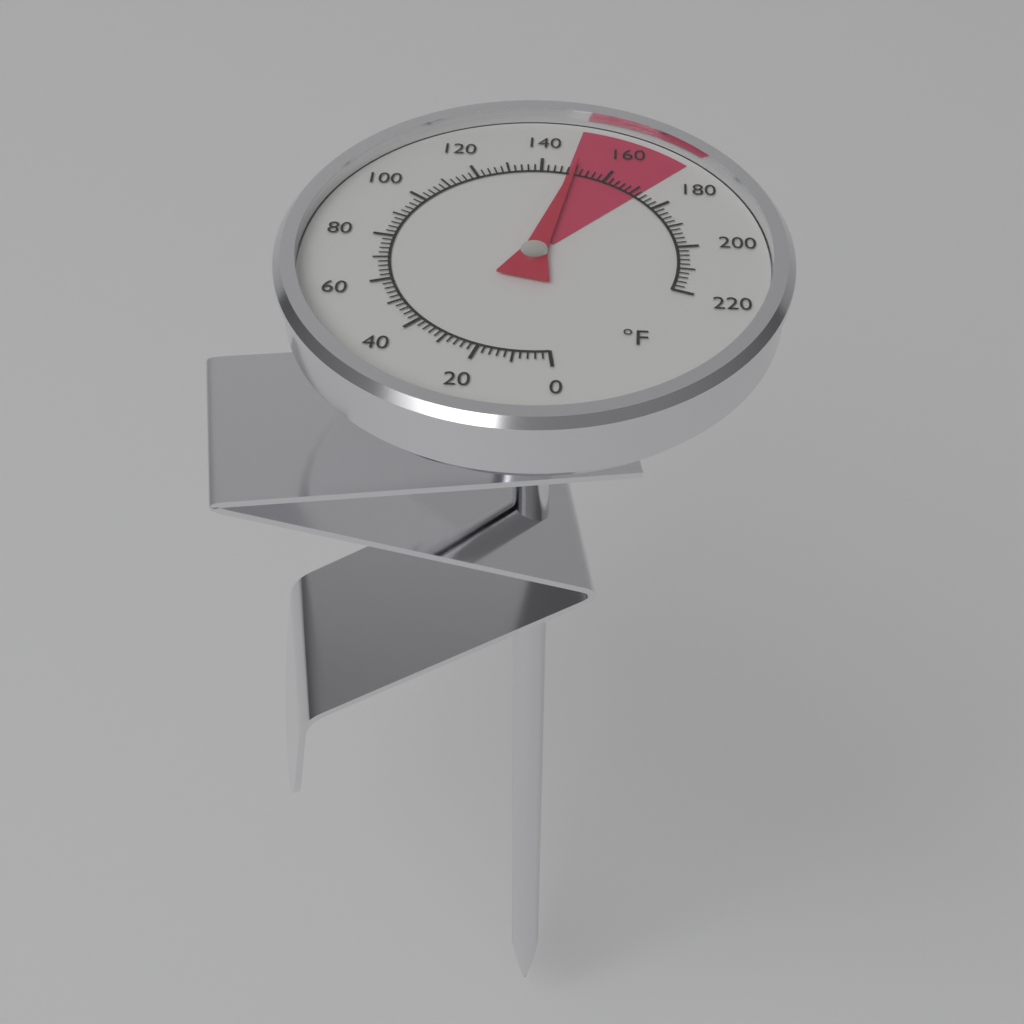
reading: 150 °F
